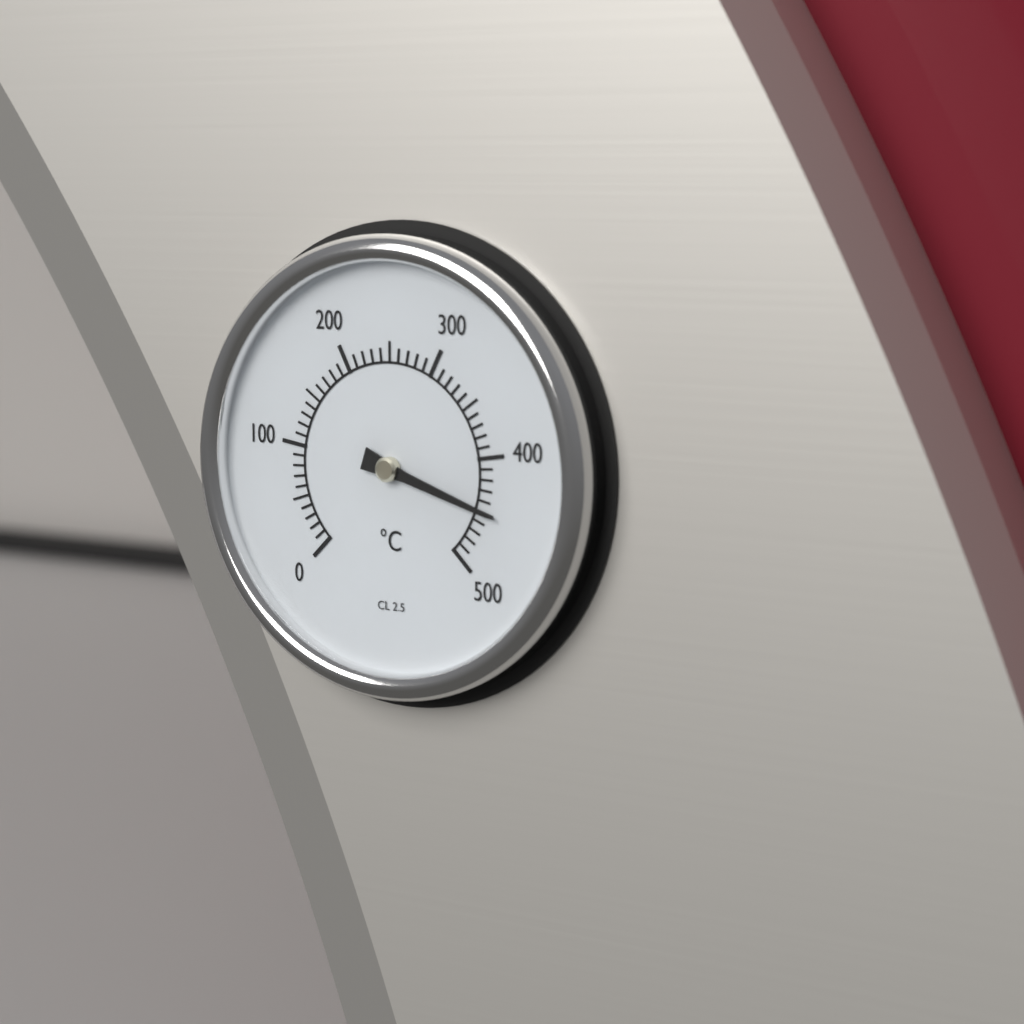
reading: 450 °C
